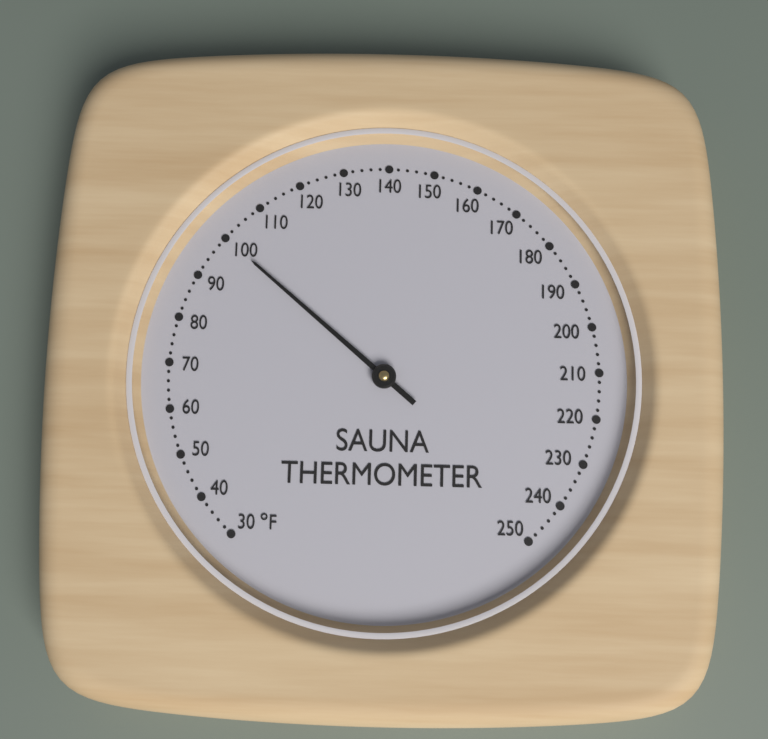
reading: 100 °F
